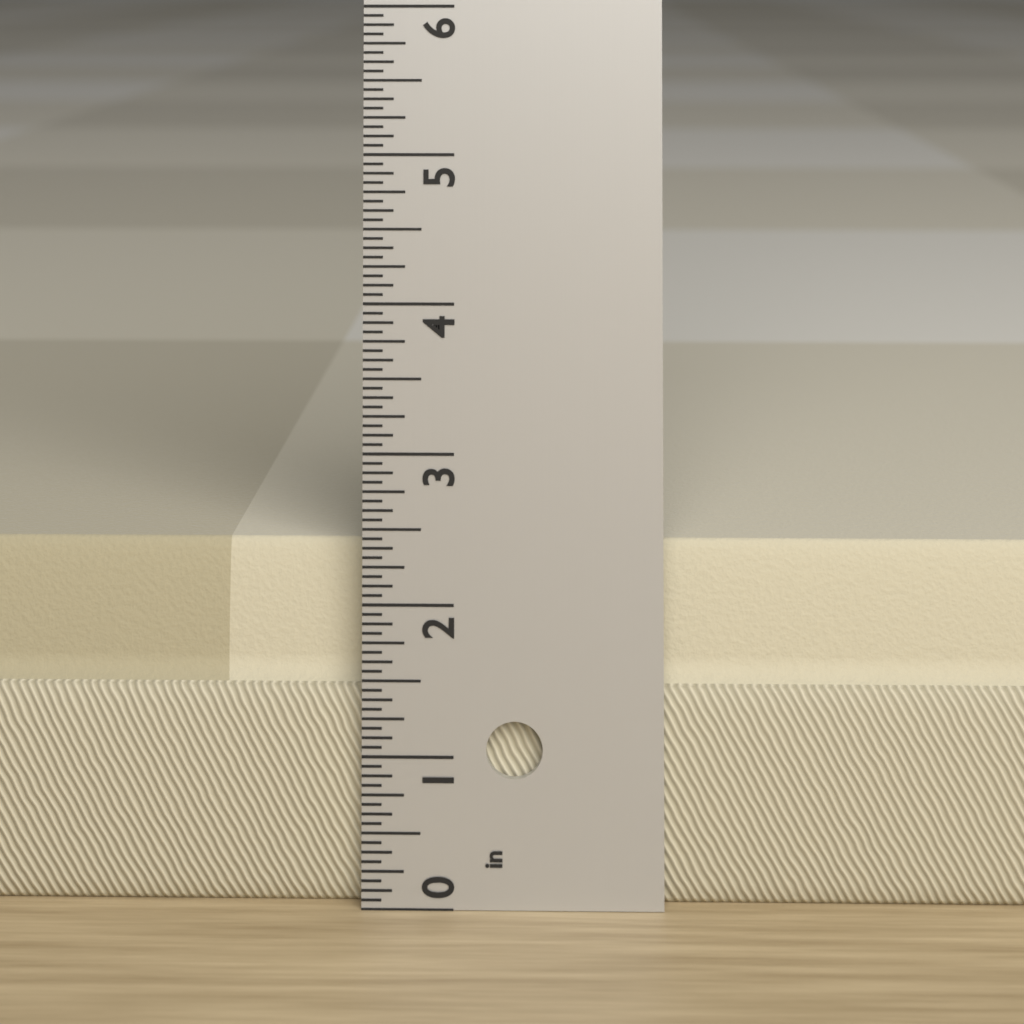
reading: 2.3750 in
